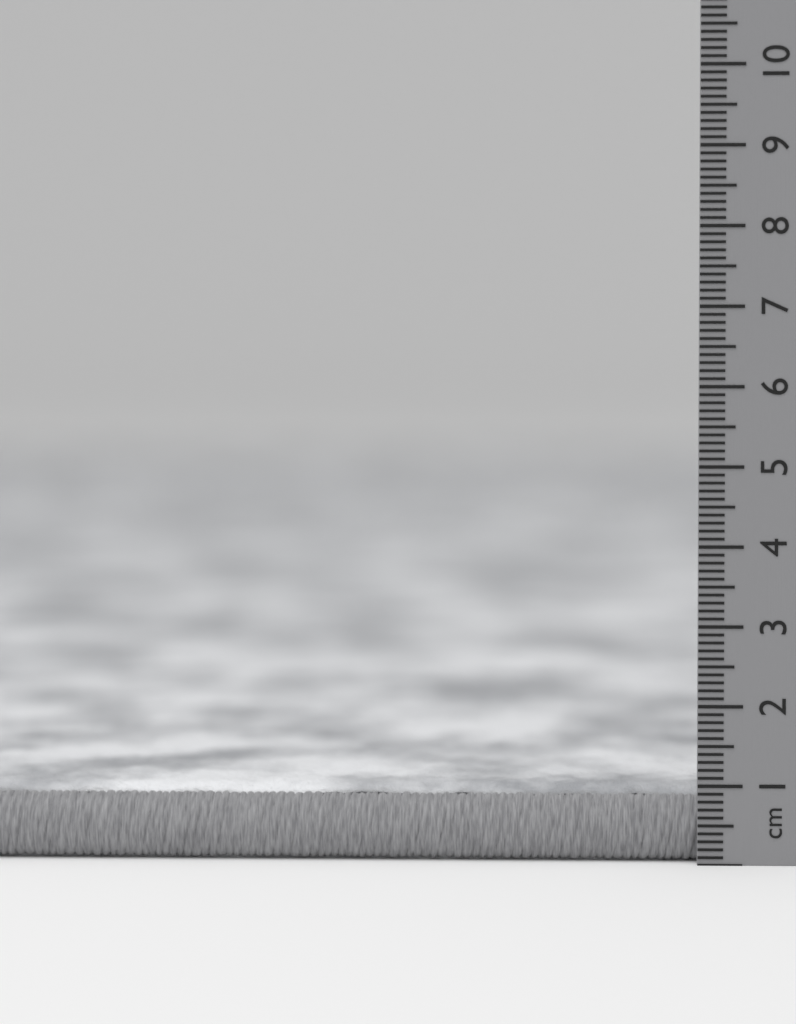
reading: 1.0 cm
